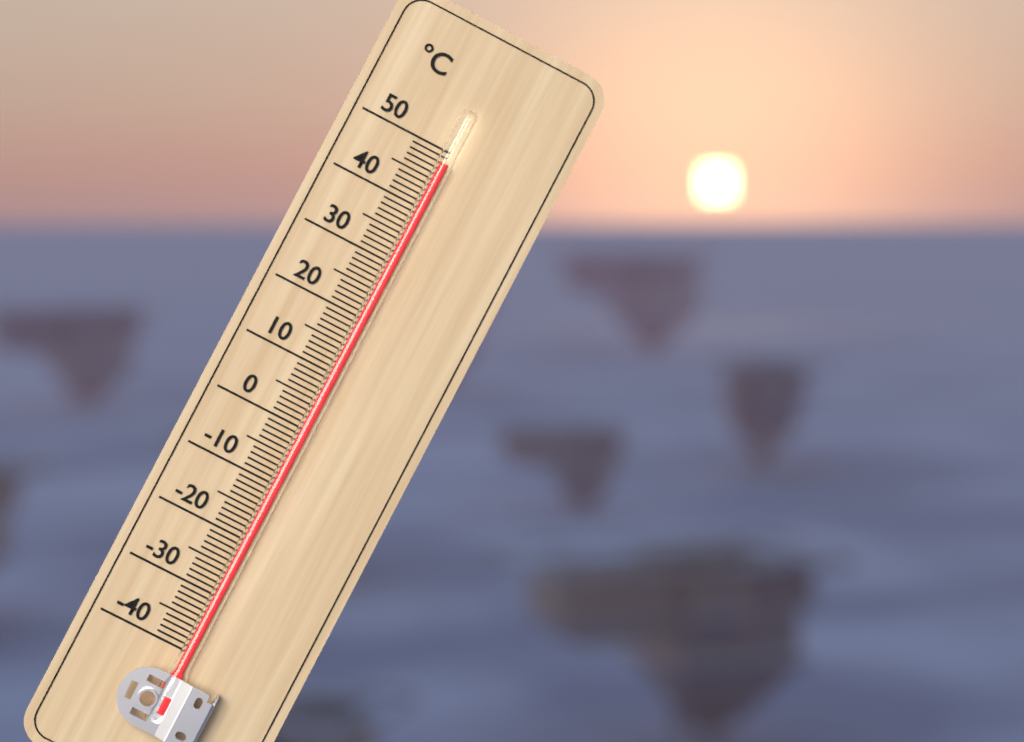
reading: 48 °C
